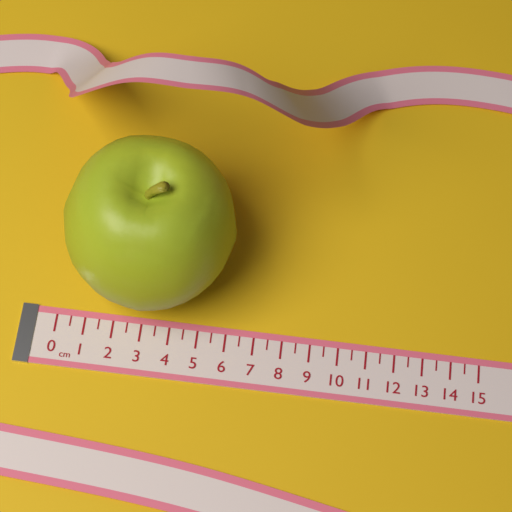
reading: 6.0 cm
